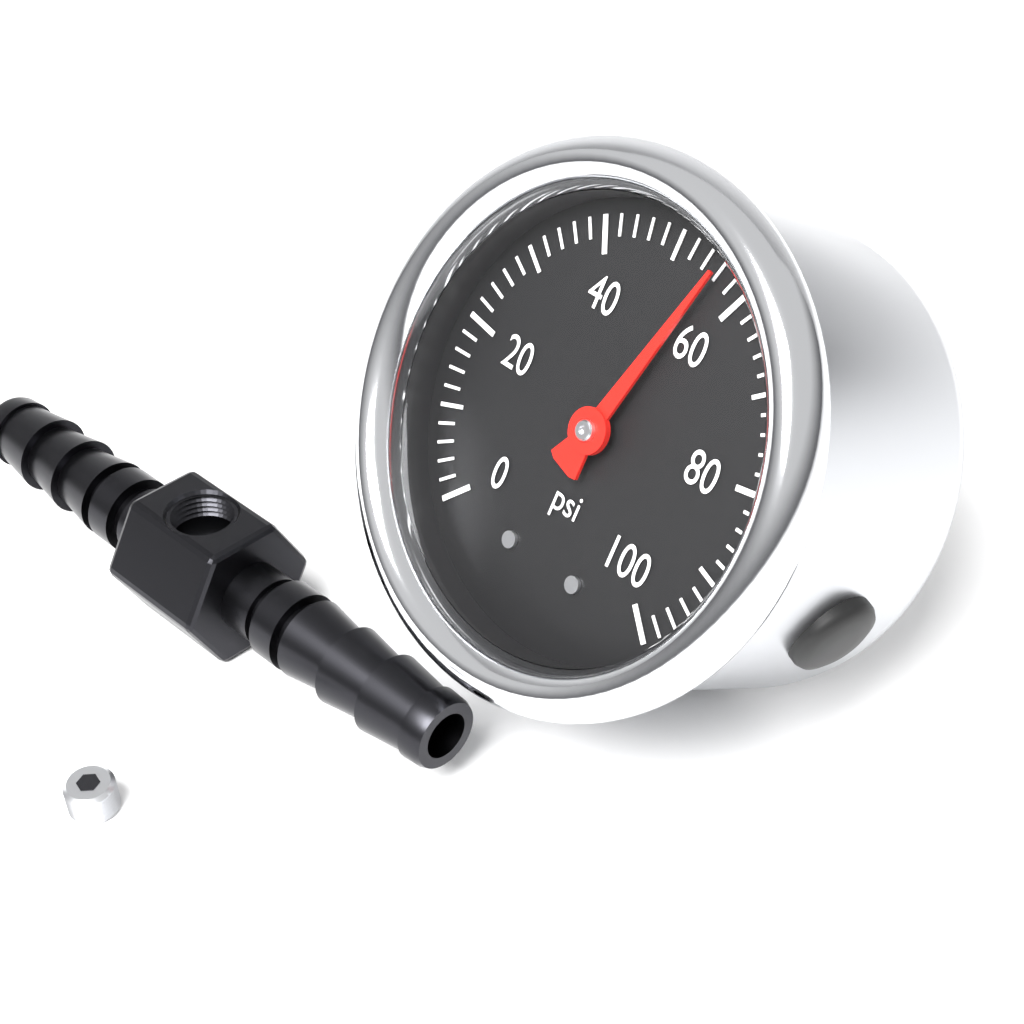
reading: 56 psi
